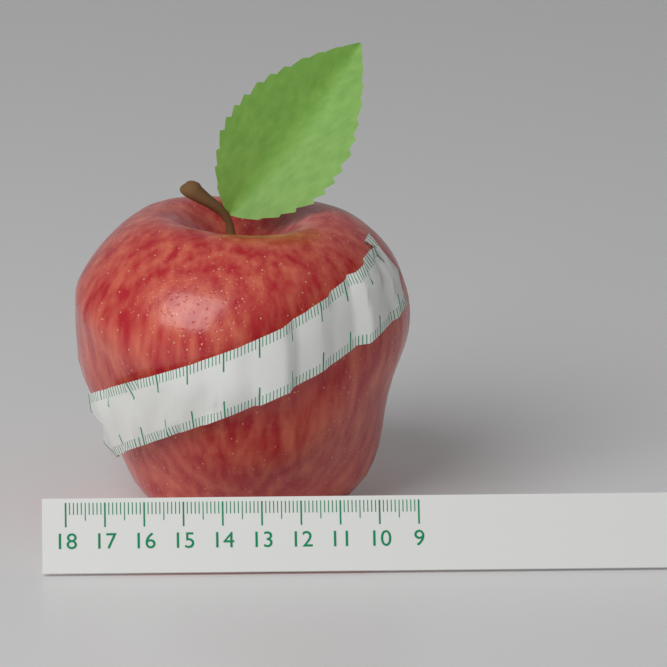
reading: 17.7 (no unit)
